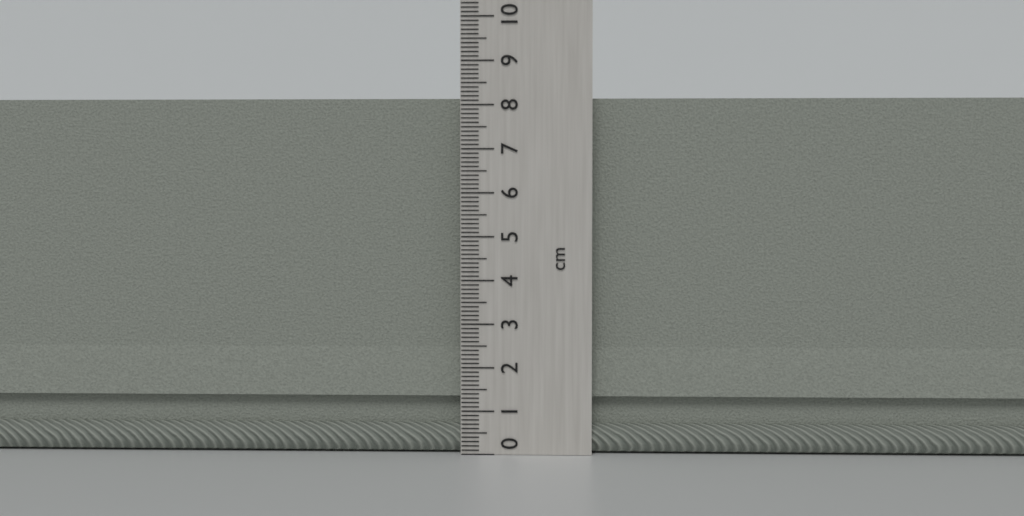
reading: 8.2 cm
